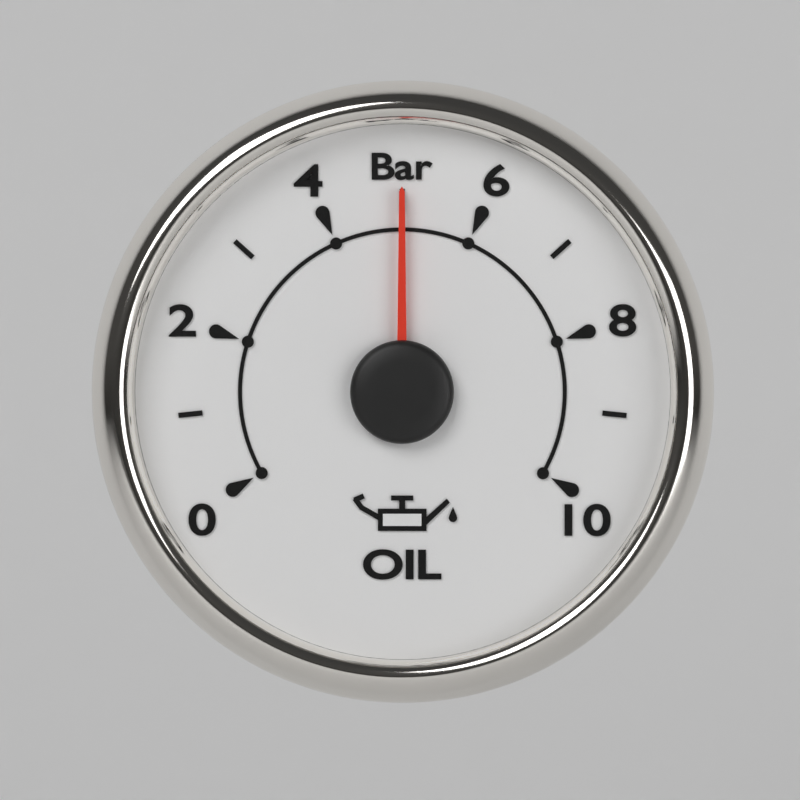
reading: 5 bar
